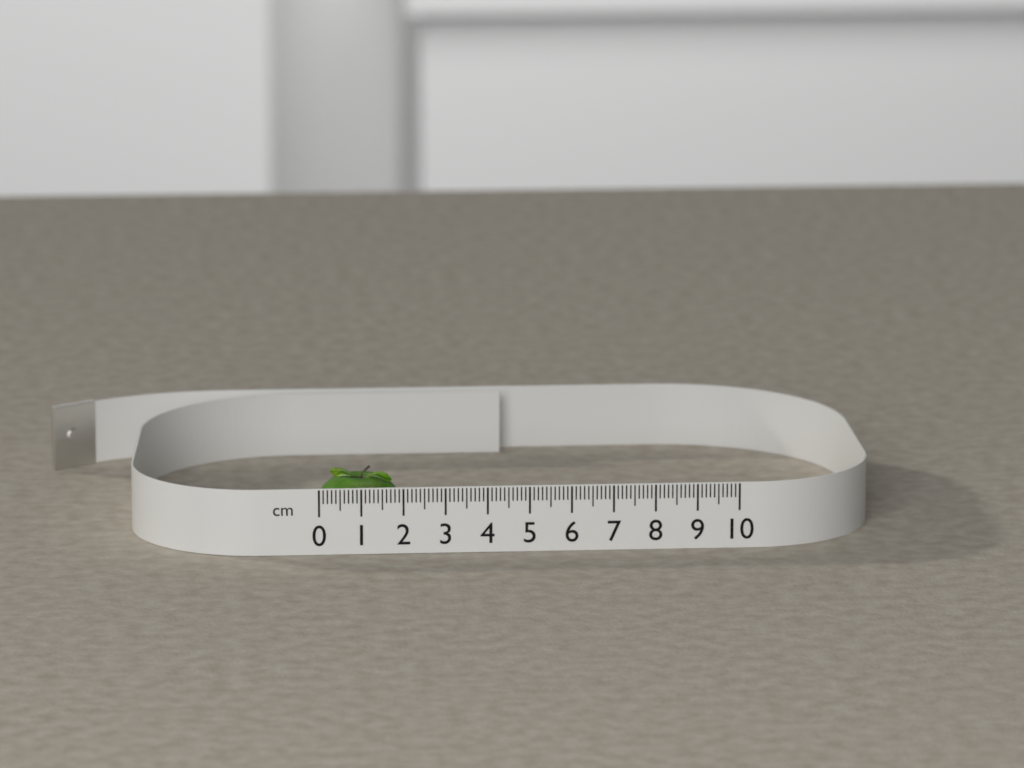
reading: 2.0 cm
